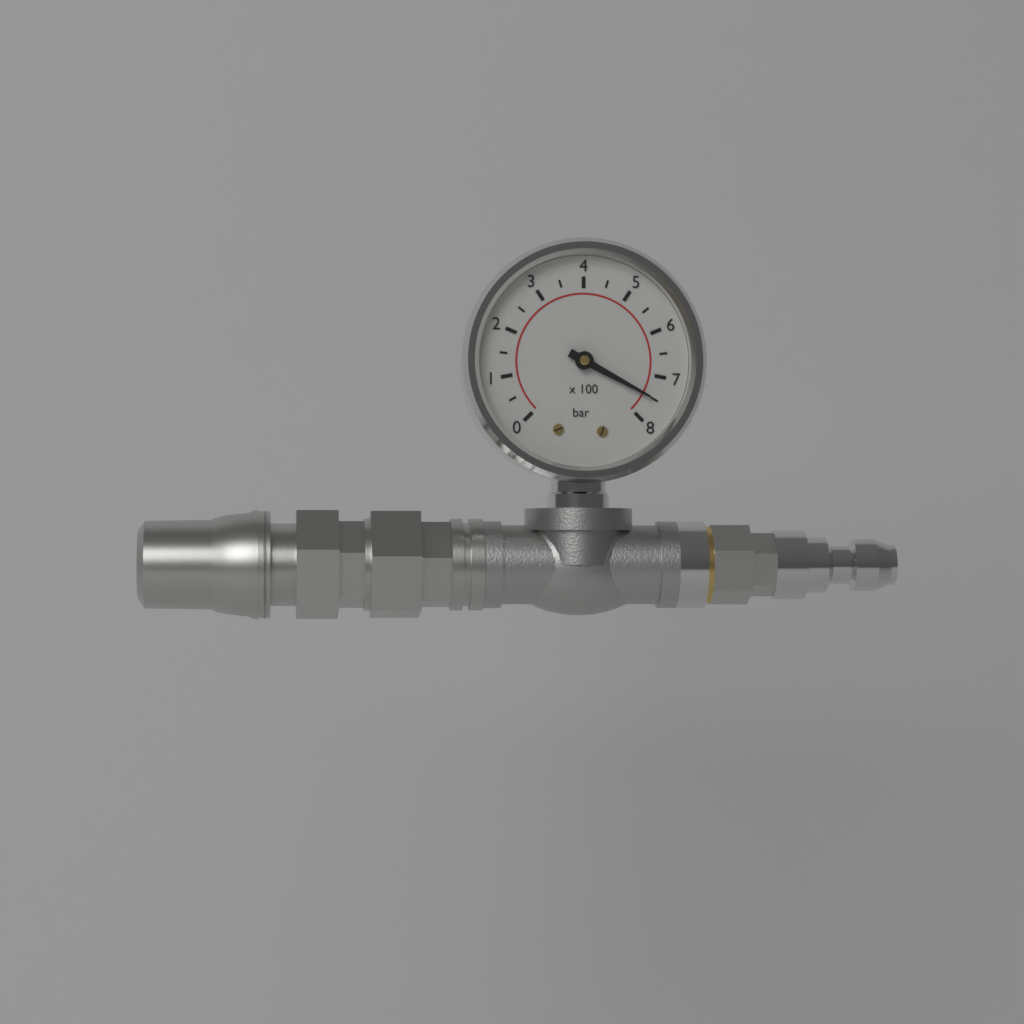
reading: 750 bar
